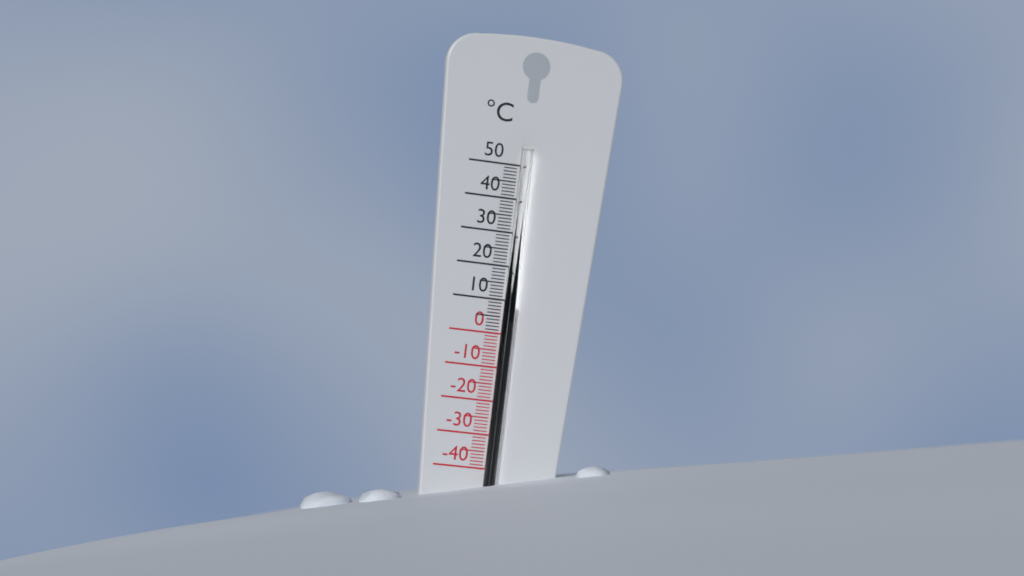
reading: 9 °C
